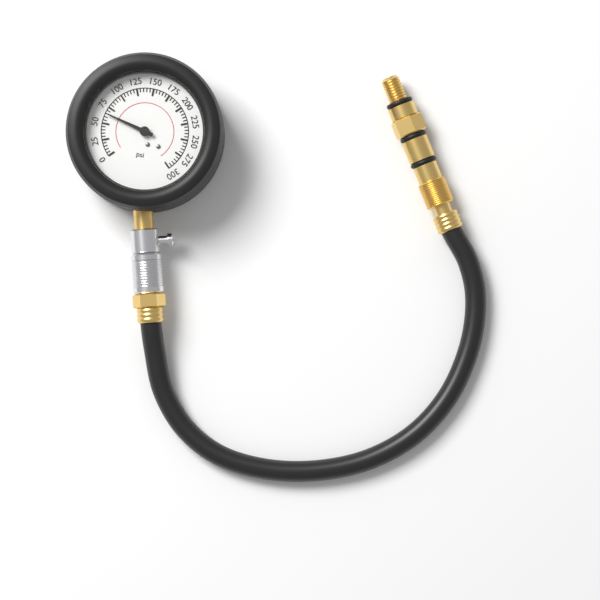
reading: 65 psi
